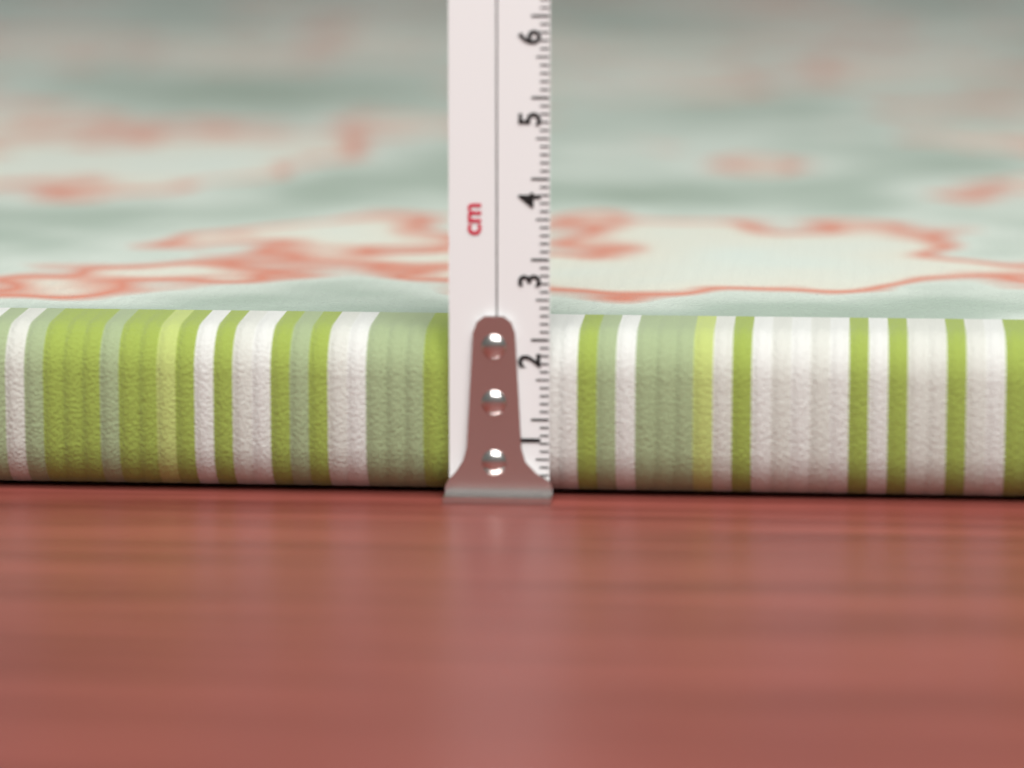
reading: 2.1 cm
